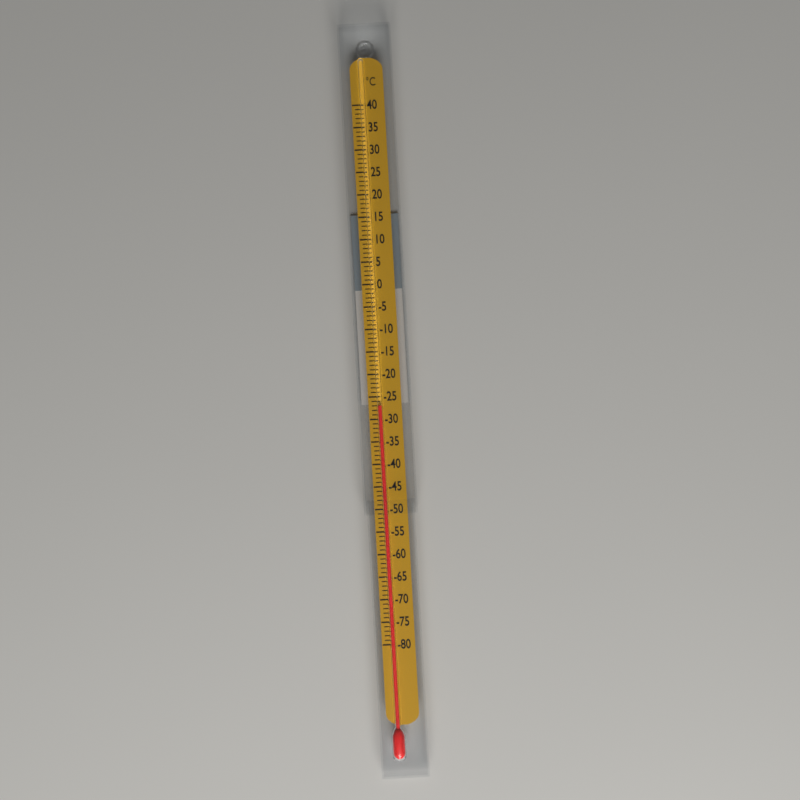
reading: -27 °C
